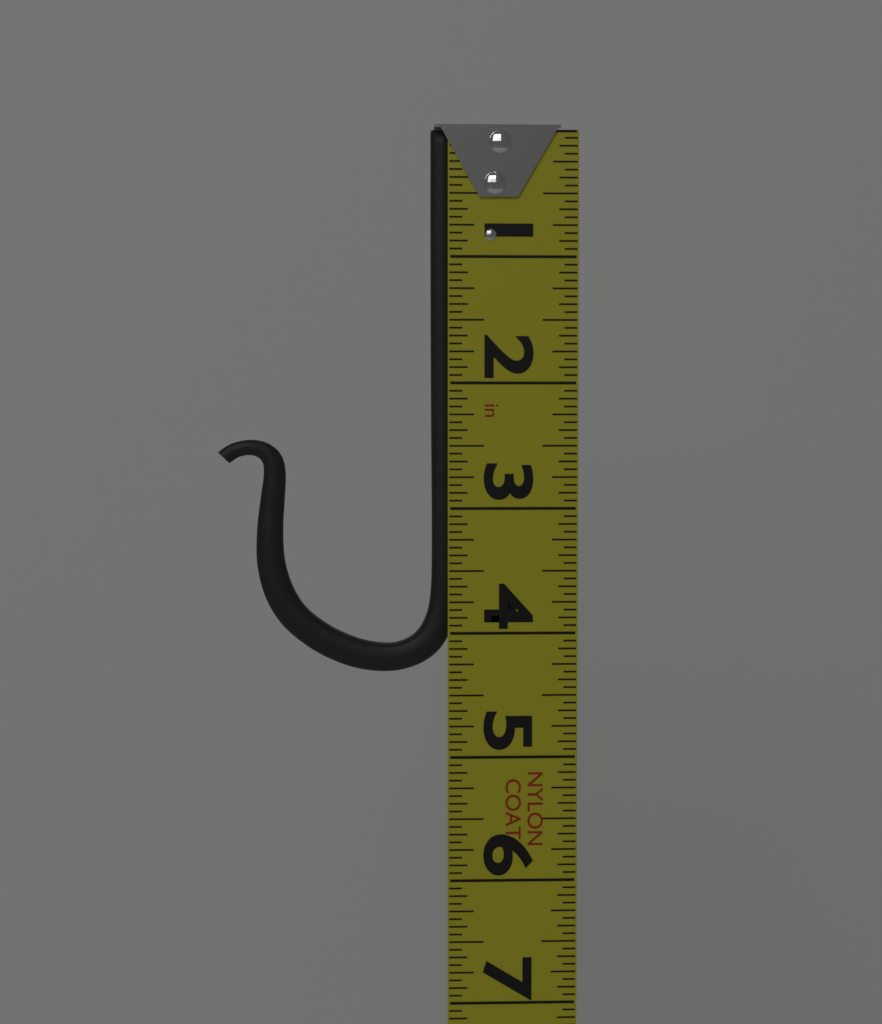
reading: 4.3125 in
